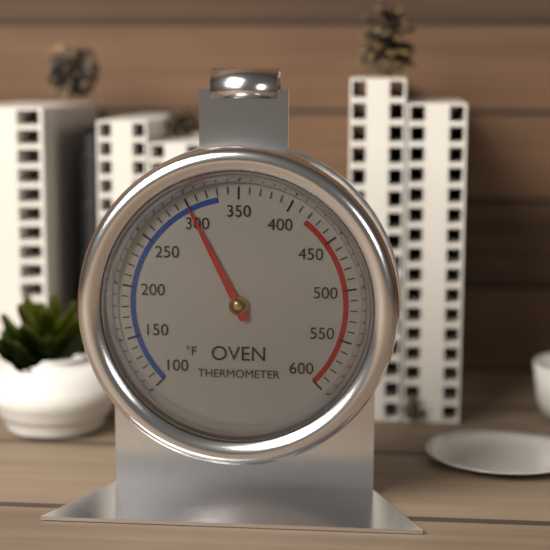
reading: 300 °F
